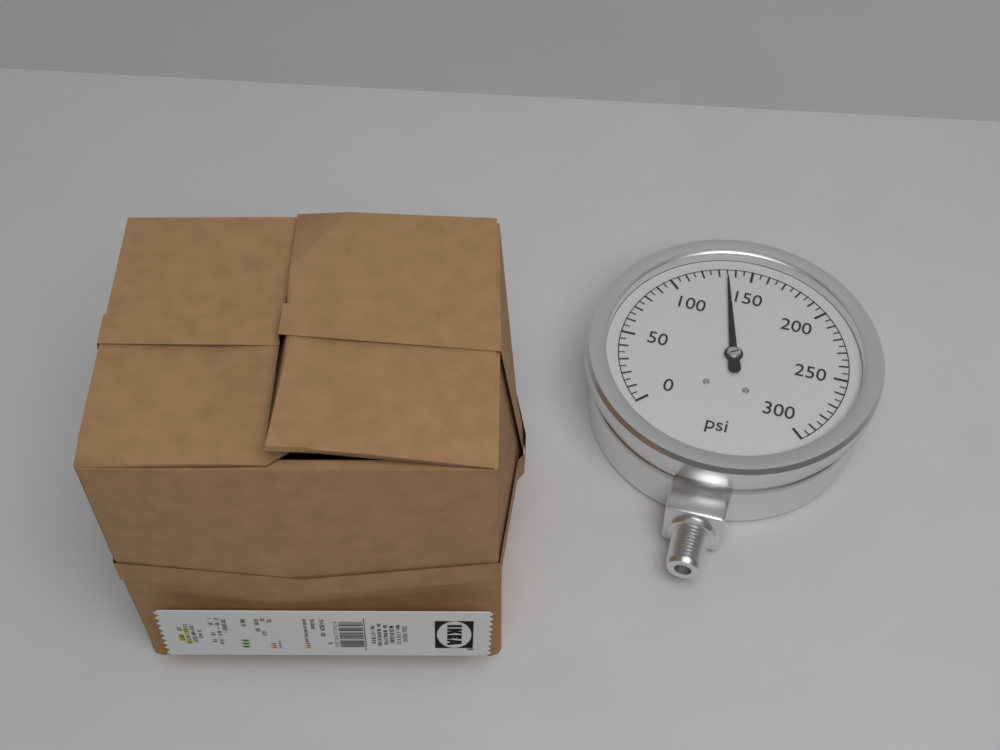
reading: 135 psi
